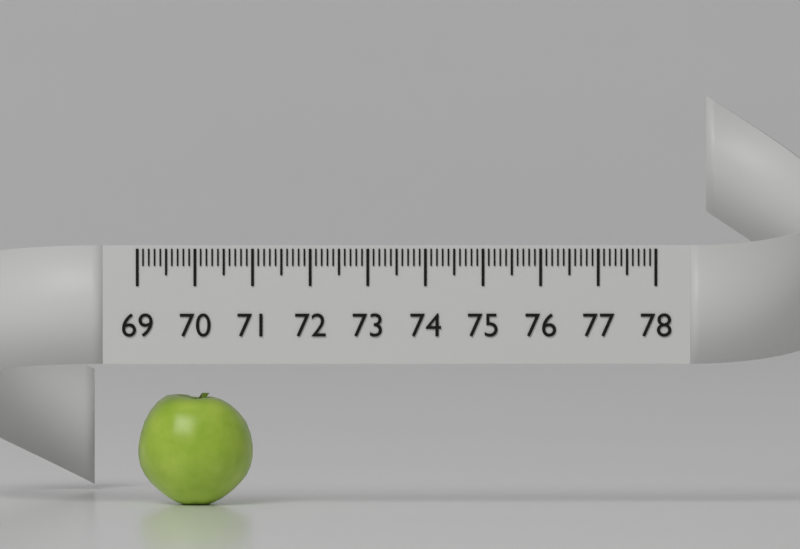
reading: 71.0 (no unit)
